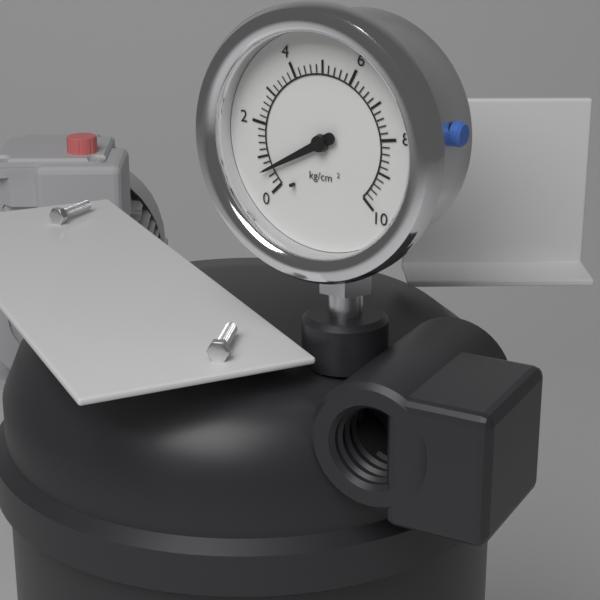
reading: 0.6 kg/cm²
